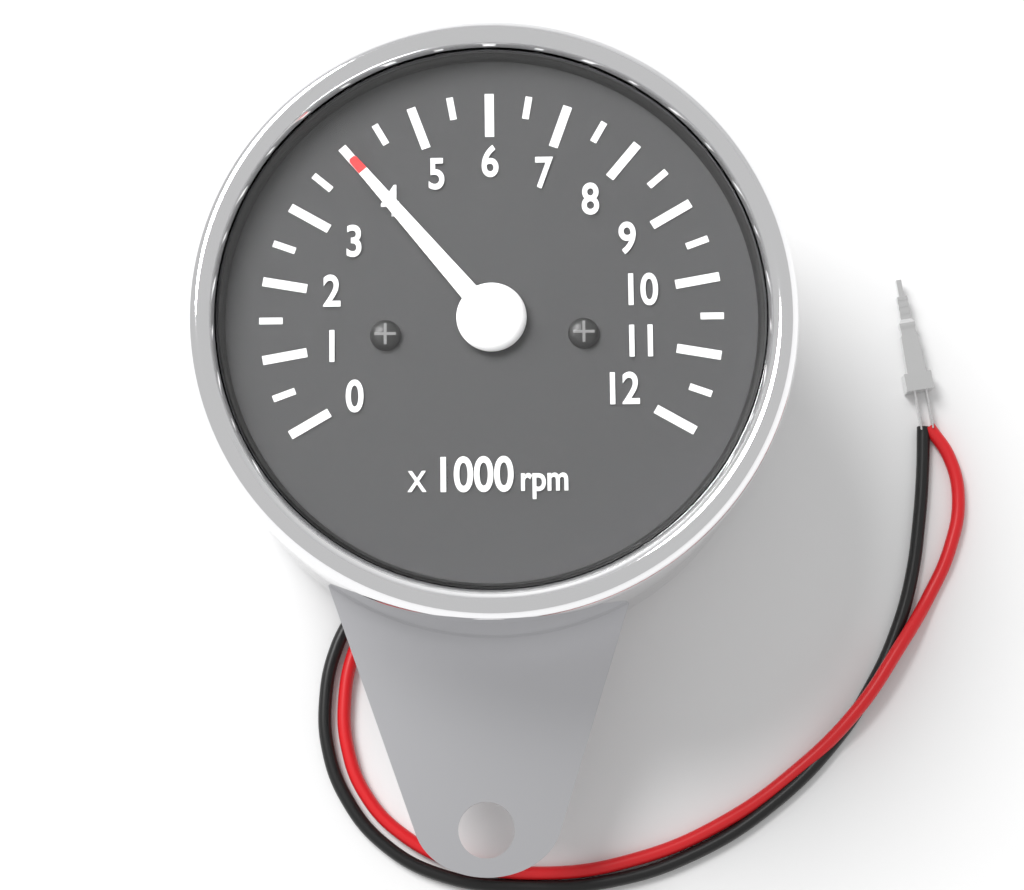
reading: 4.0 x1000 rpm
